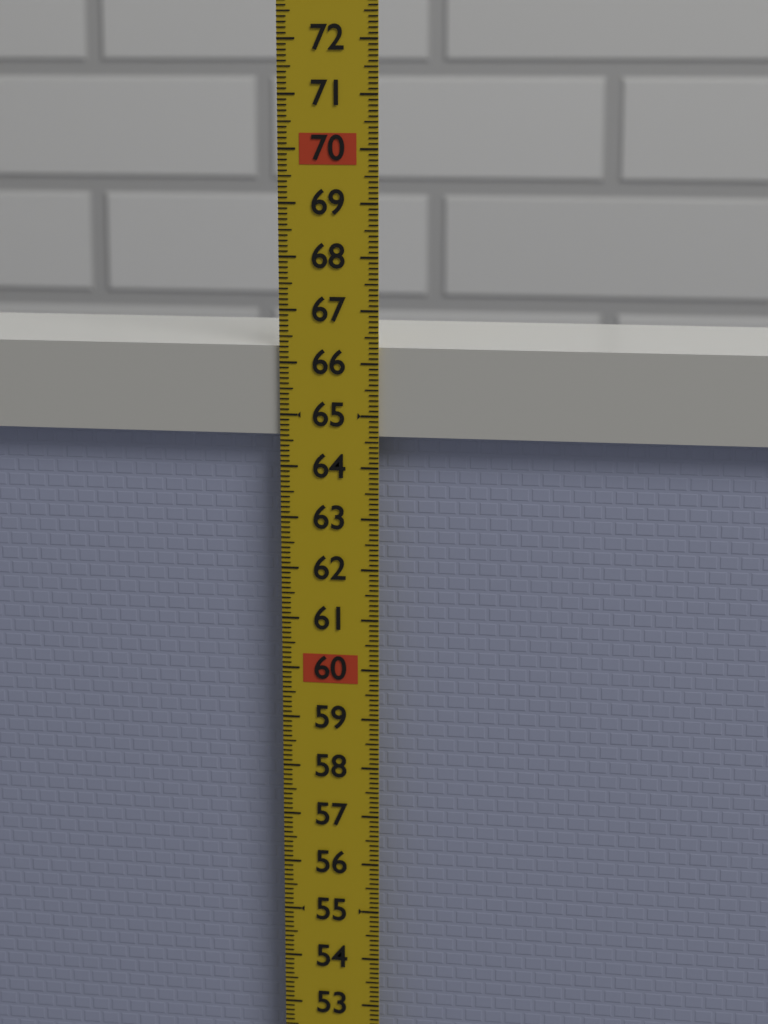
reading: 66.3 (no unit)
